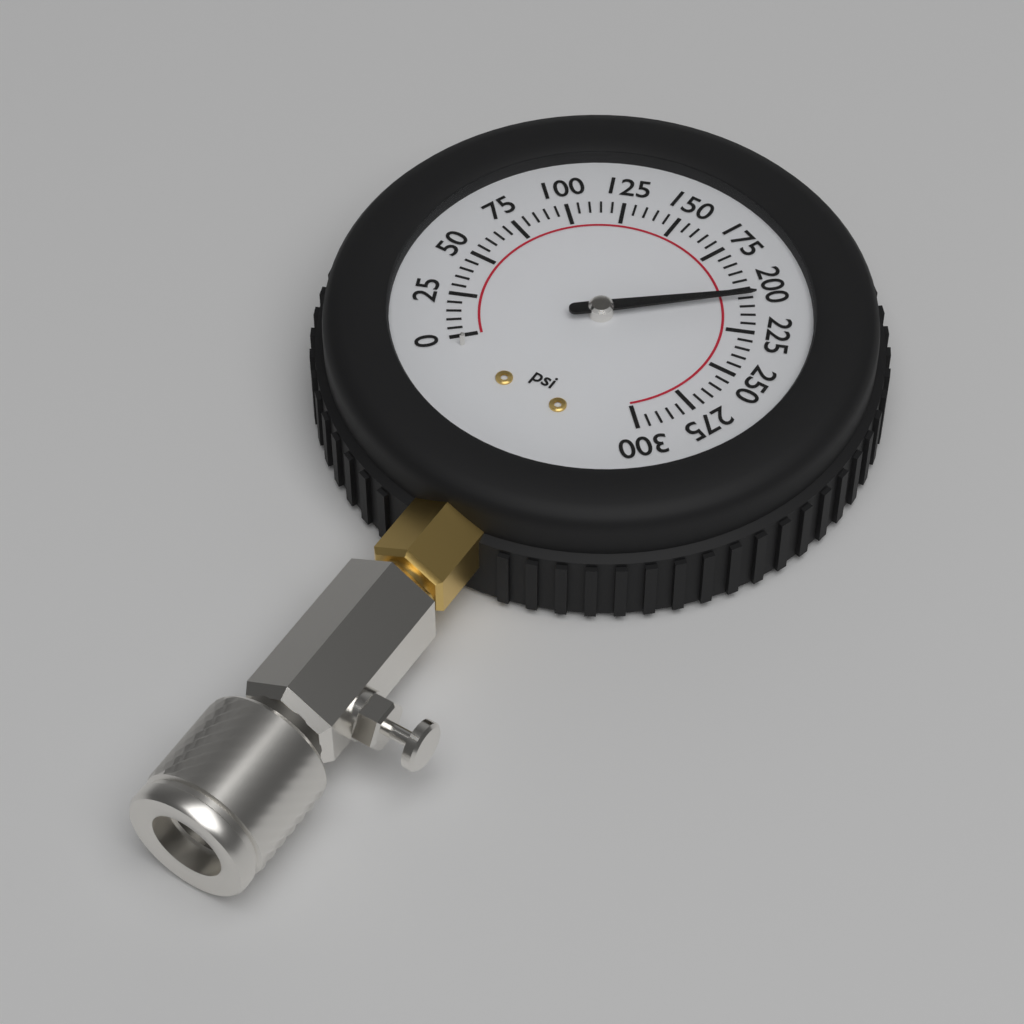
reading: 205 psi
